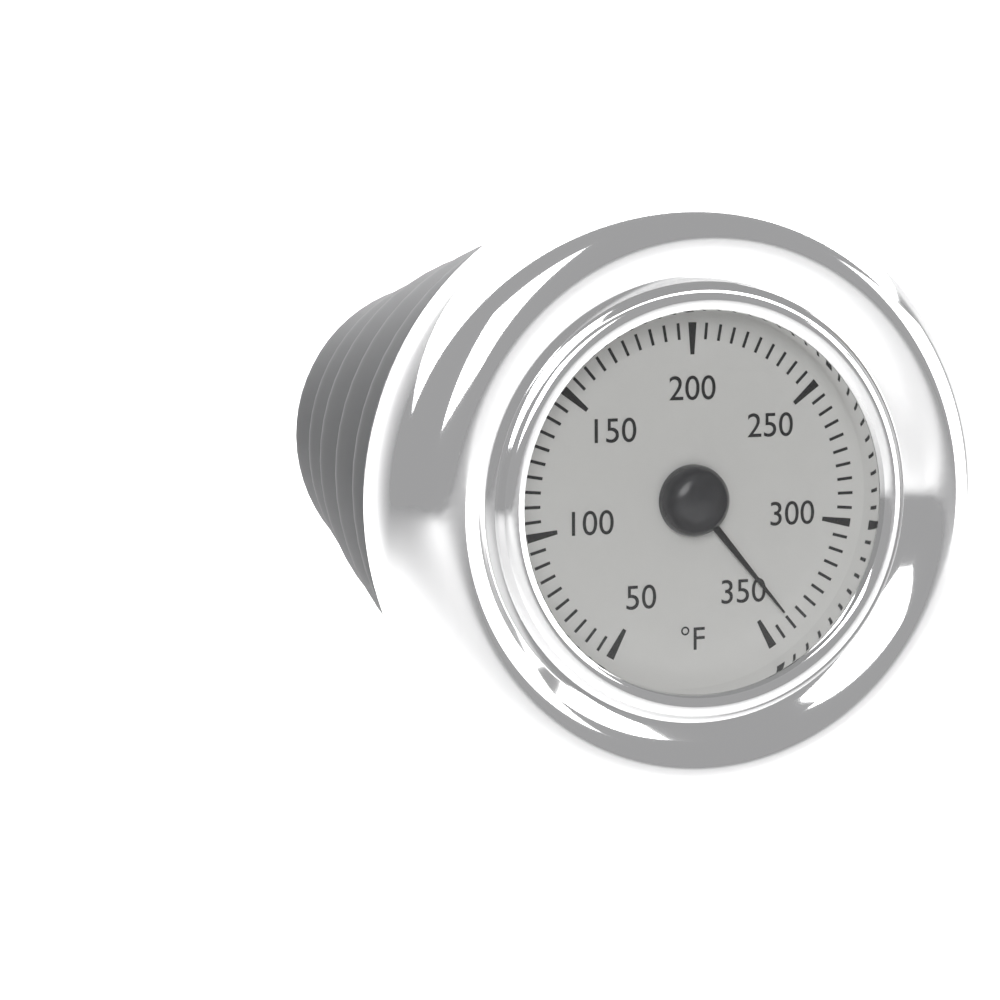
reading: 340 °F
